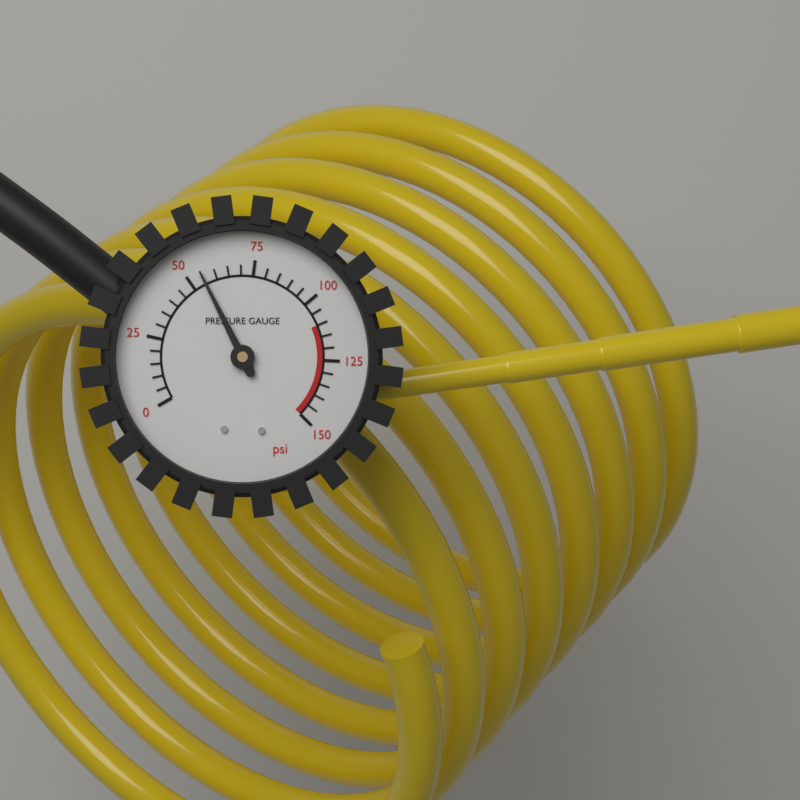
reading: 55 psi
